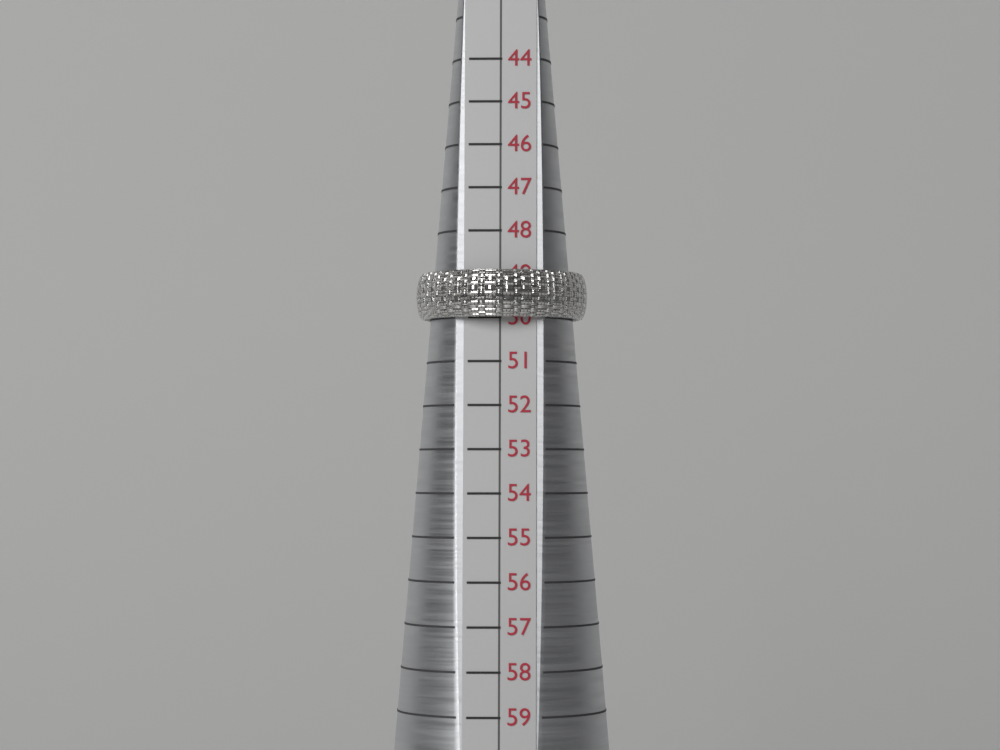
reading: 50 (no unit)
